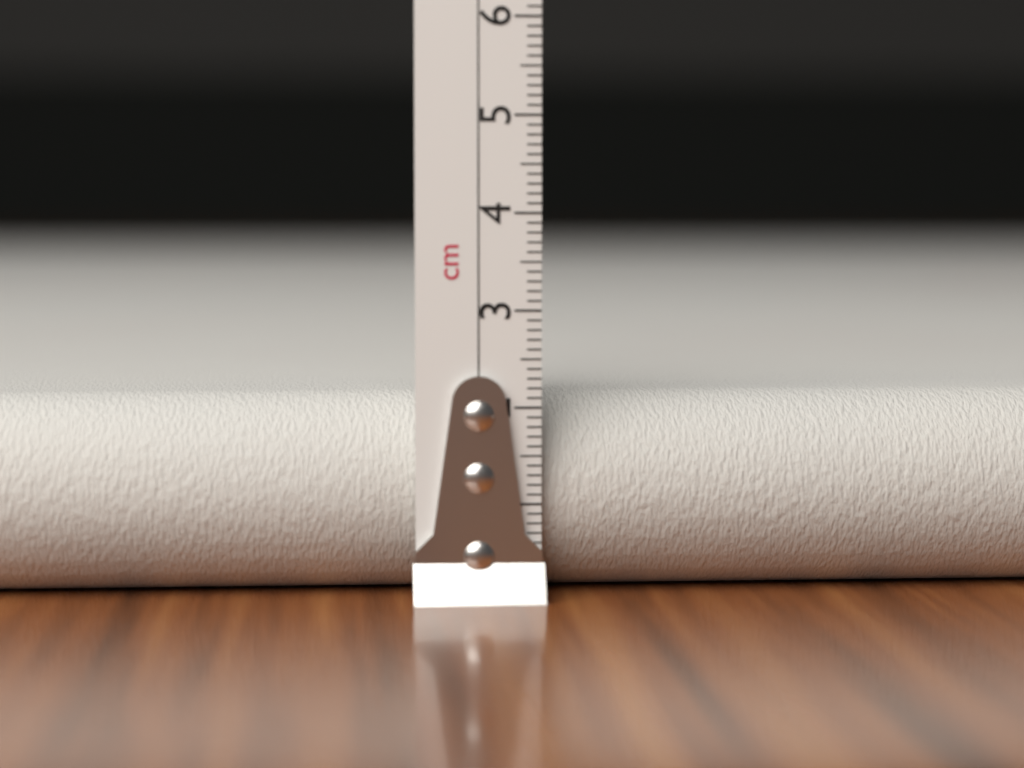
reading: 2.1 cm
